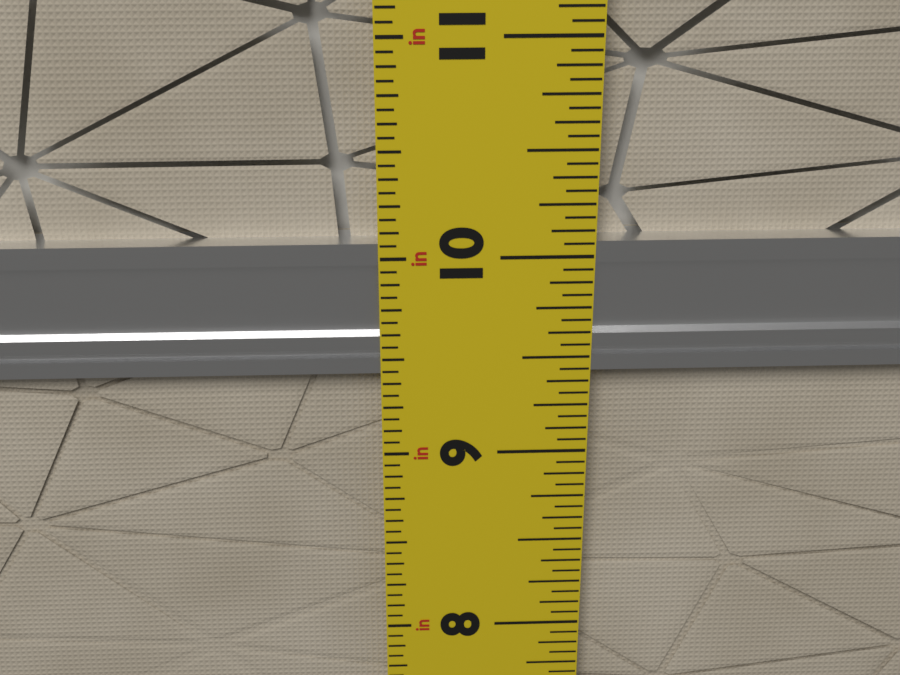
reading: 10.0625 in
